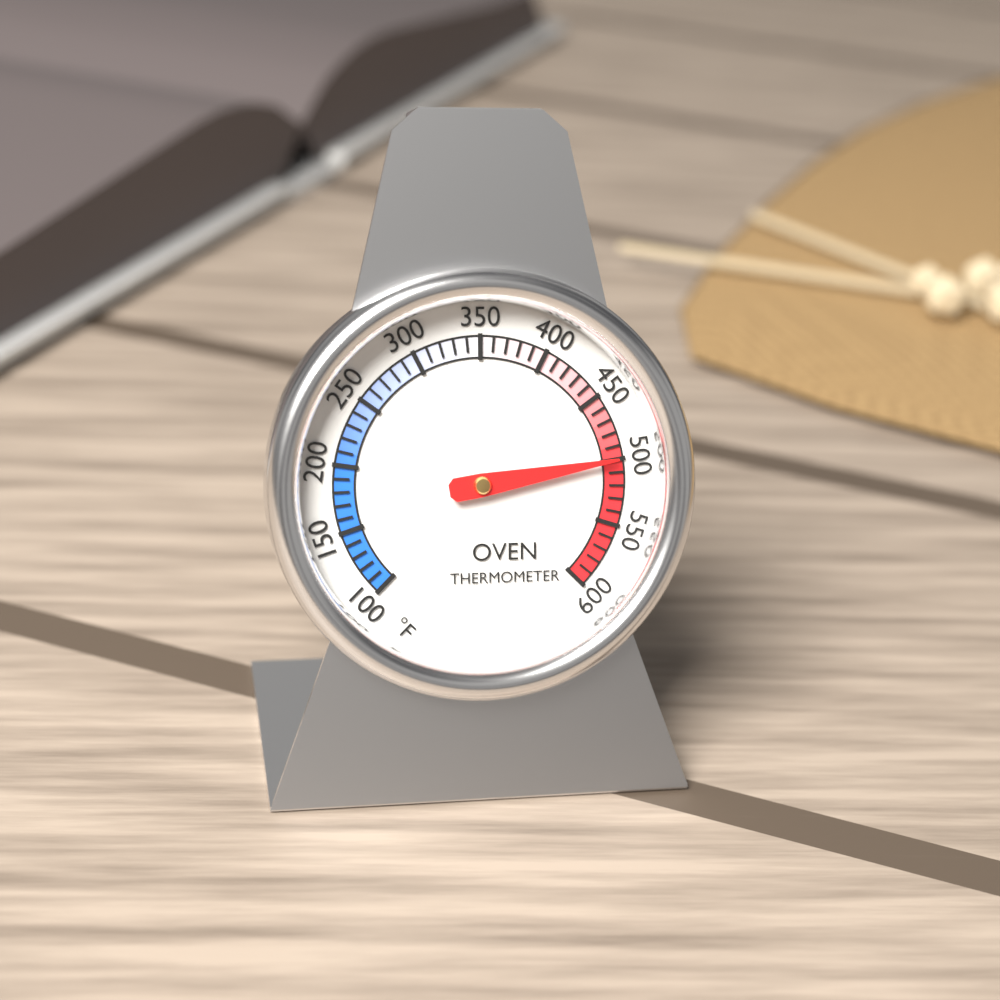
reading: 500 °F
